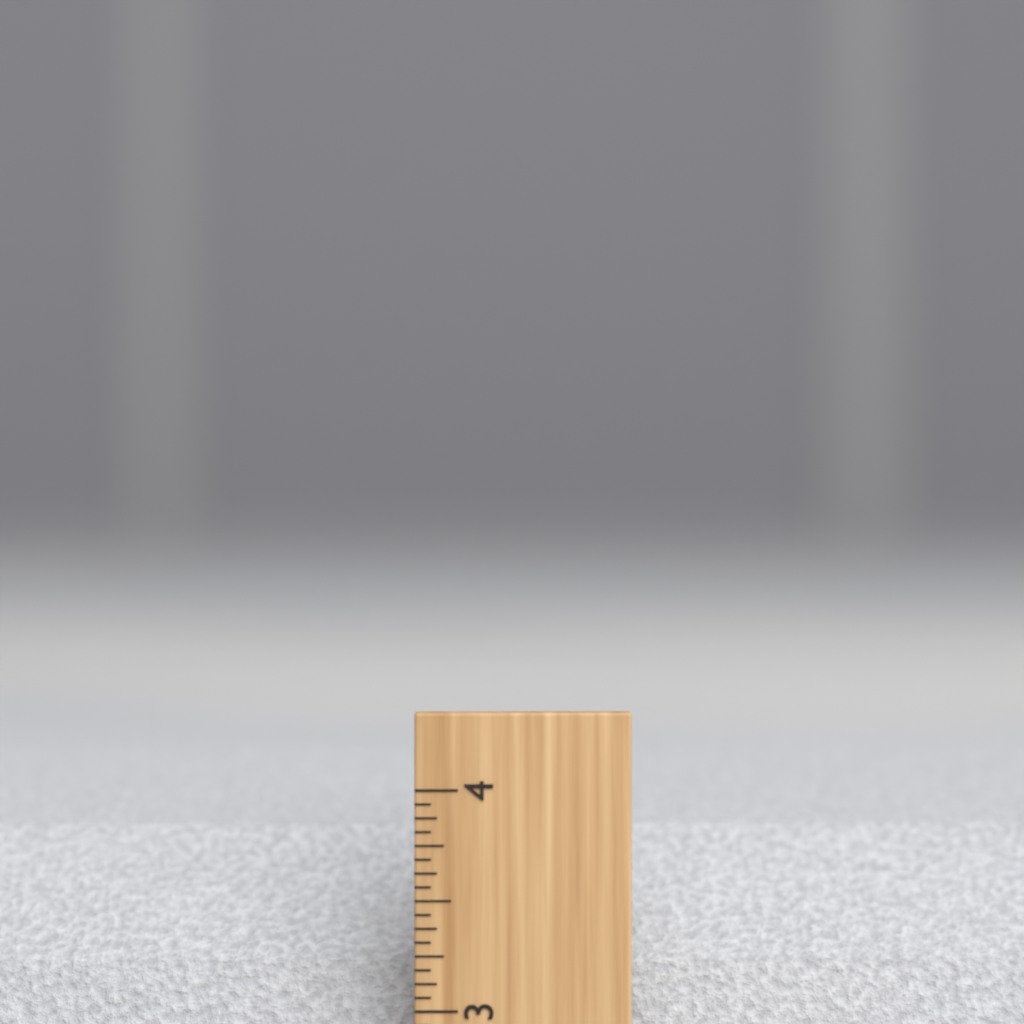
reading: 3.9375 inch
